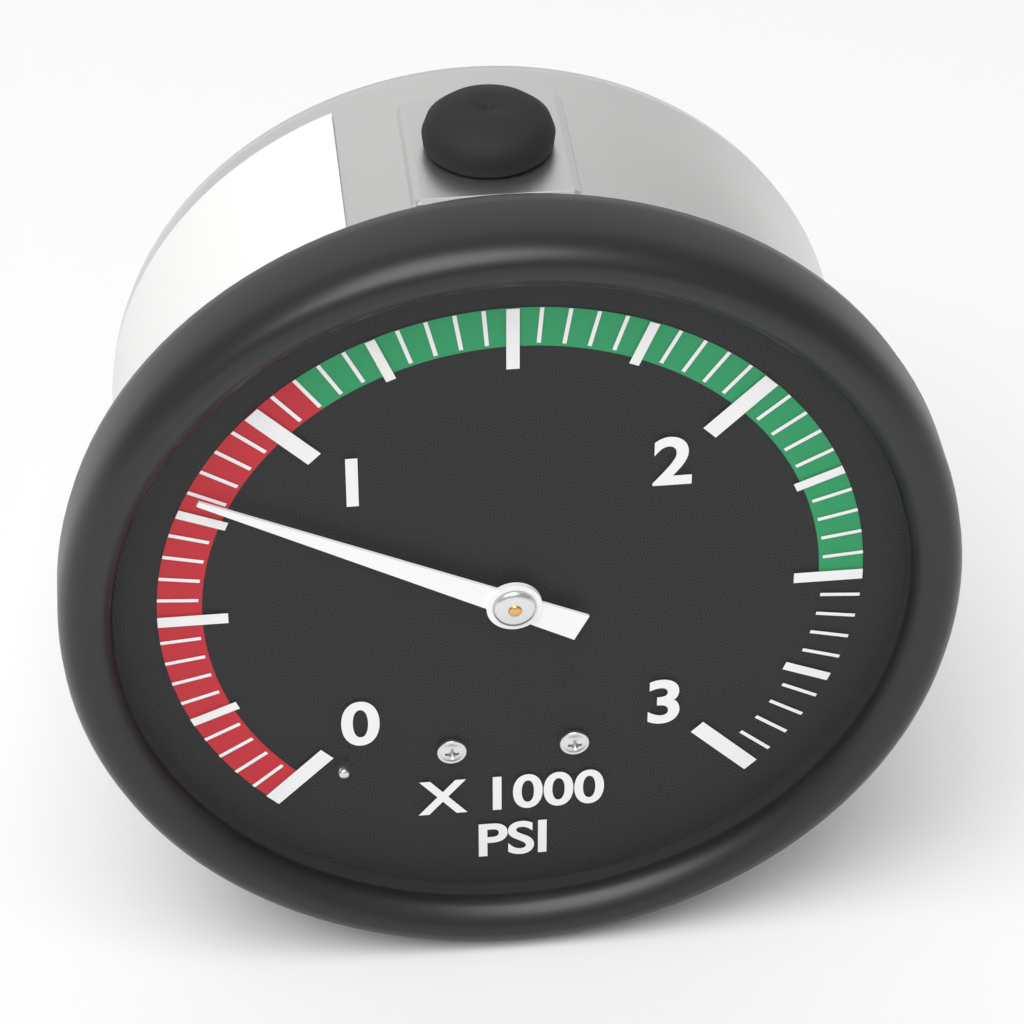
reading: 800 psi
